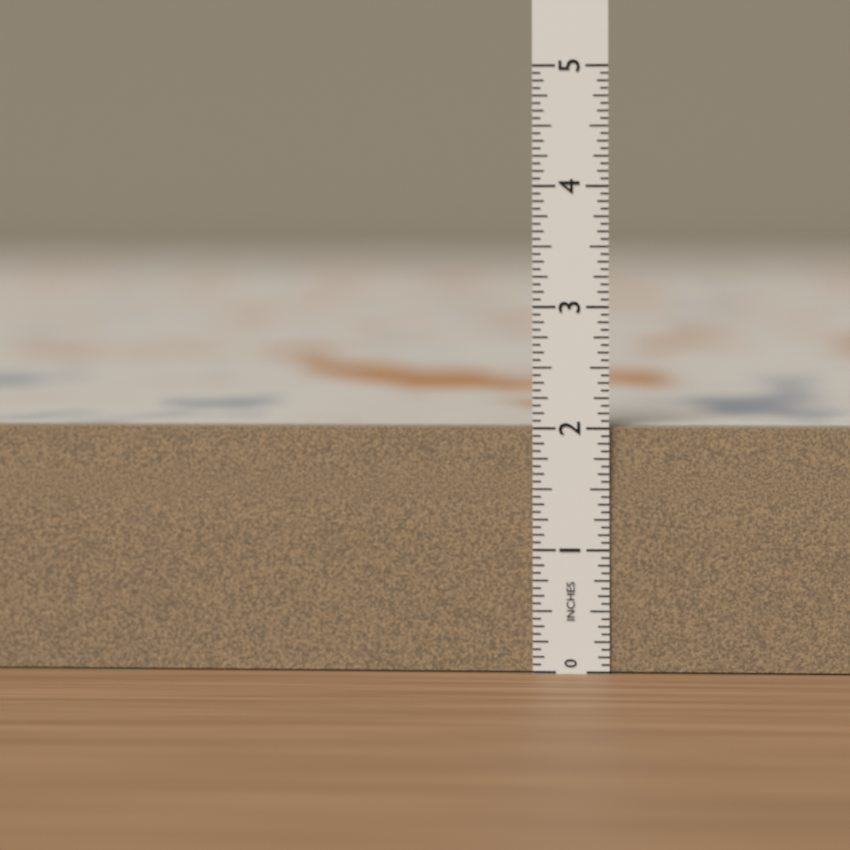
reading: 2.0000 in
